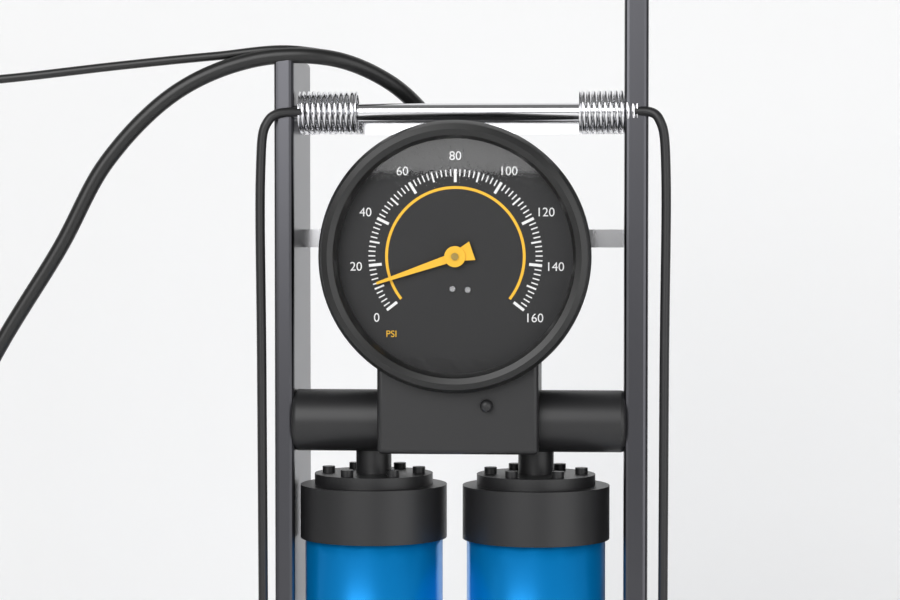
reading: 12 psi
